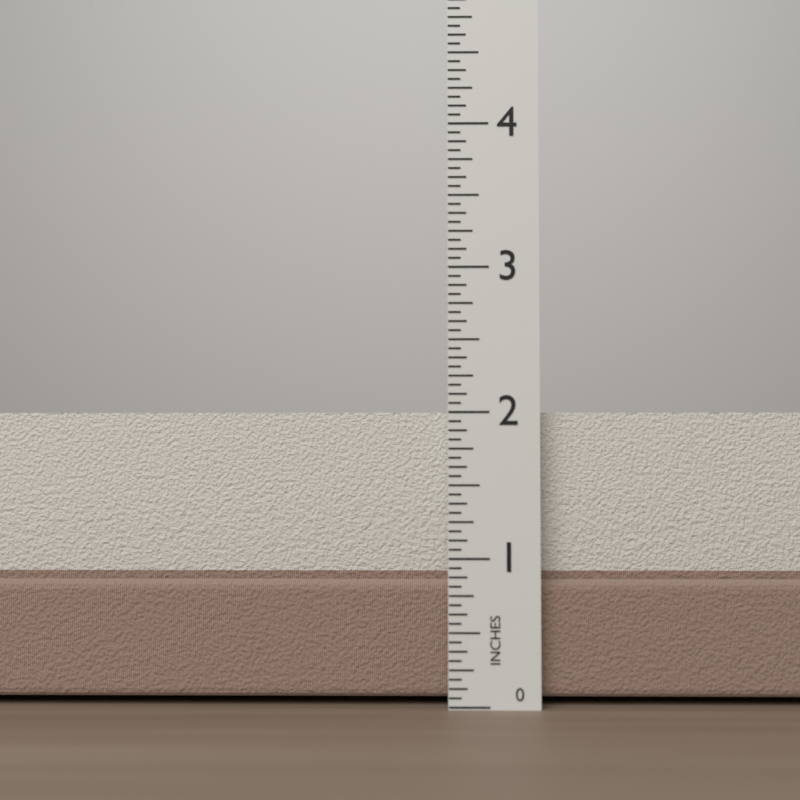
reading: 2.0000 in
